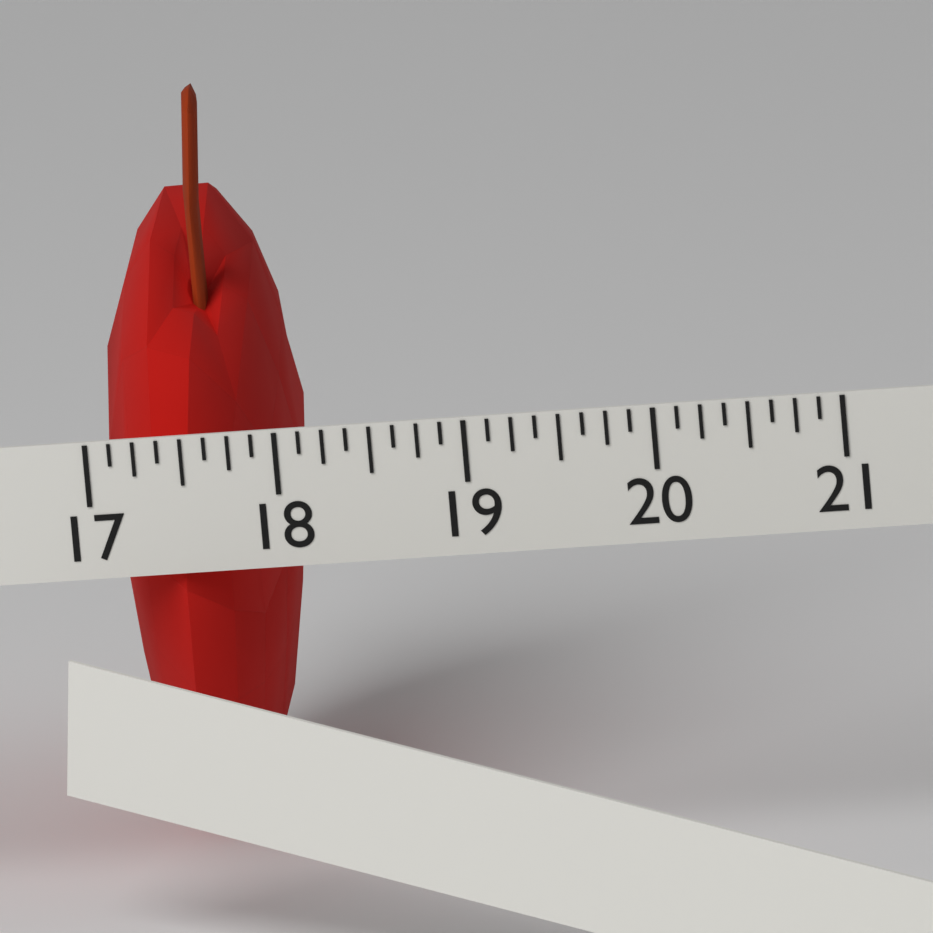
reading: 18.000 (no unit)
